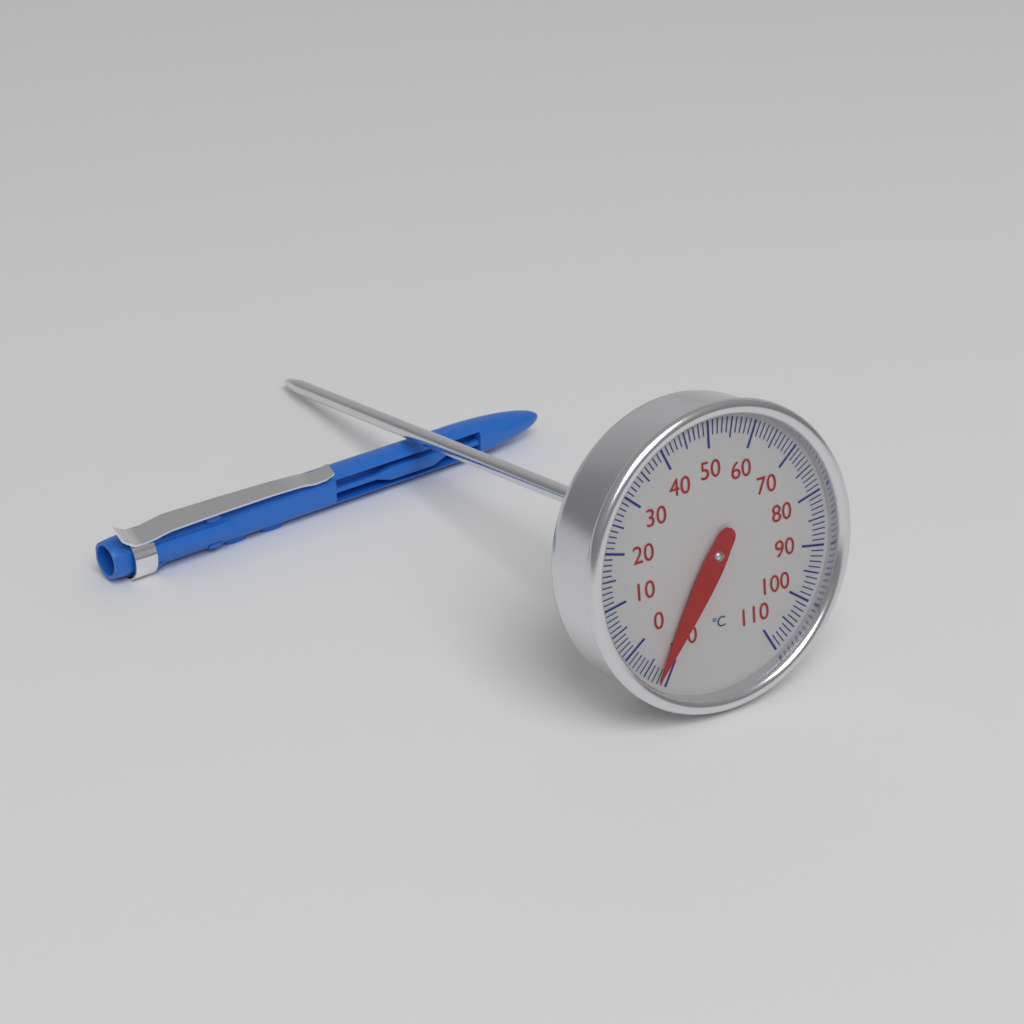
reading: -8 °C
